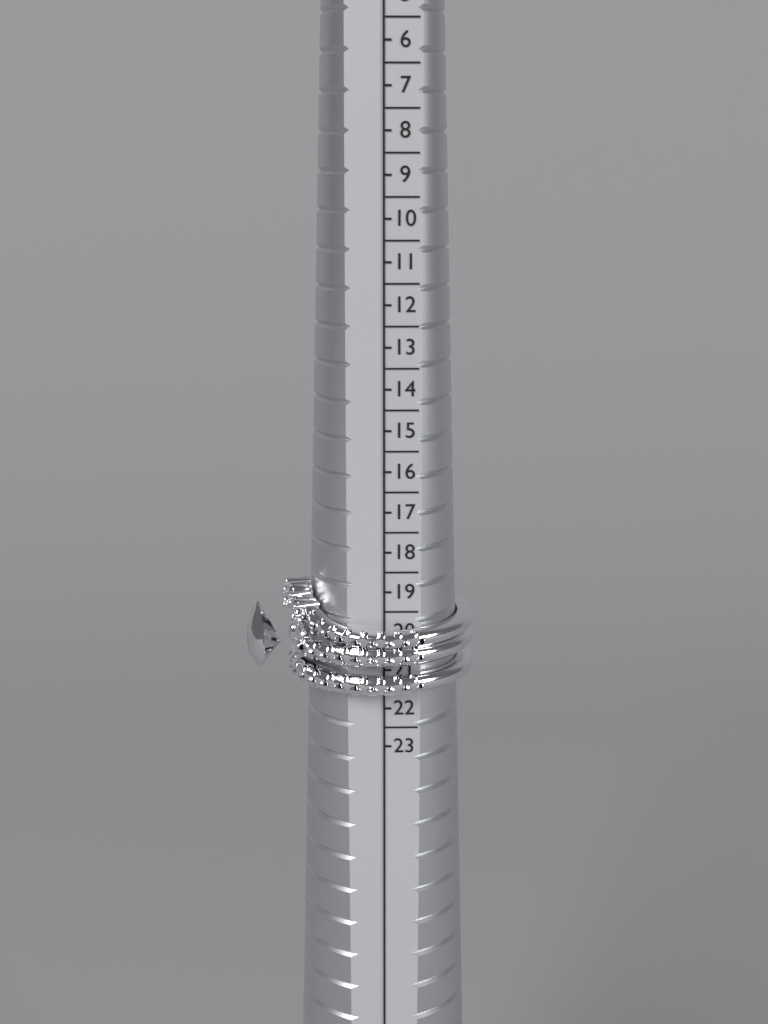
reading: 21.5 HK
